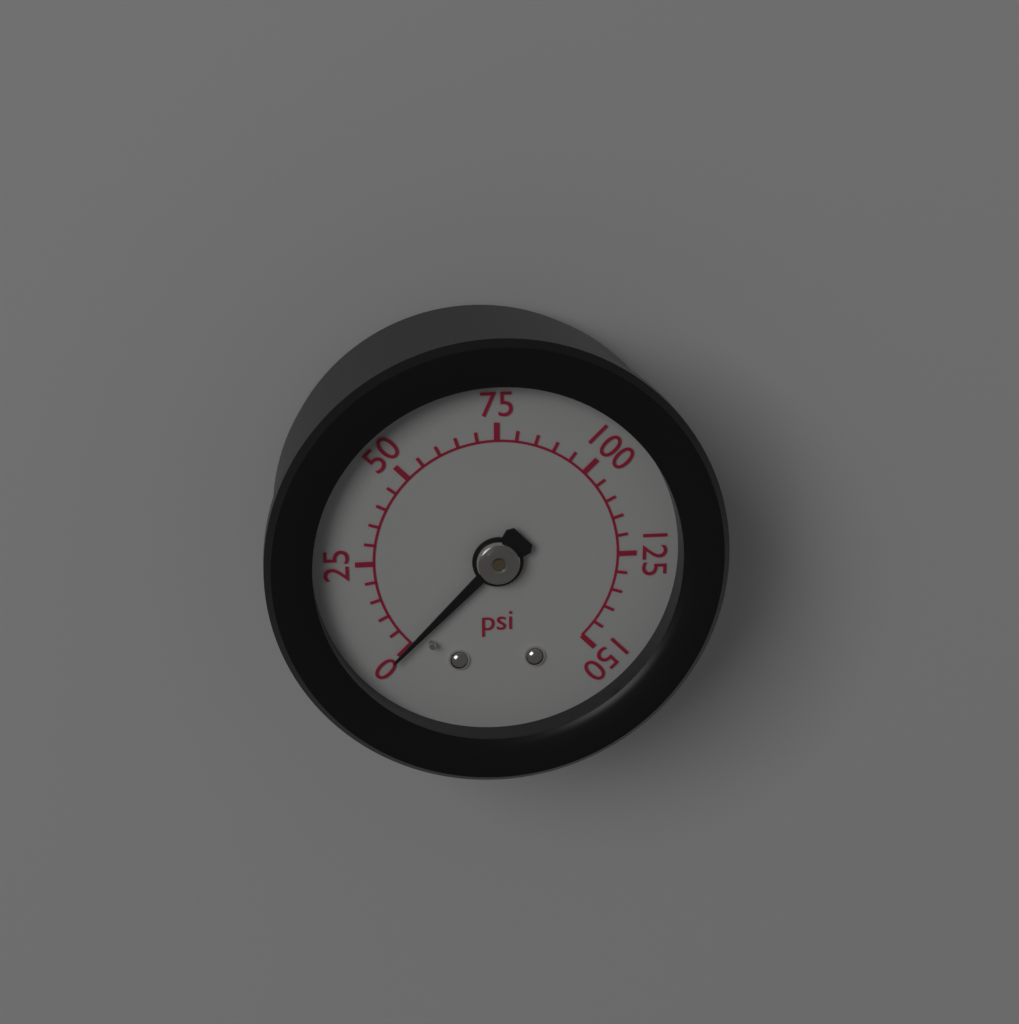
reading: 0 psi
